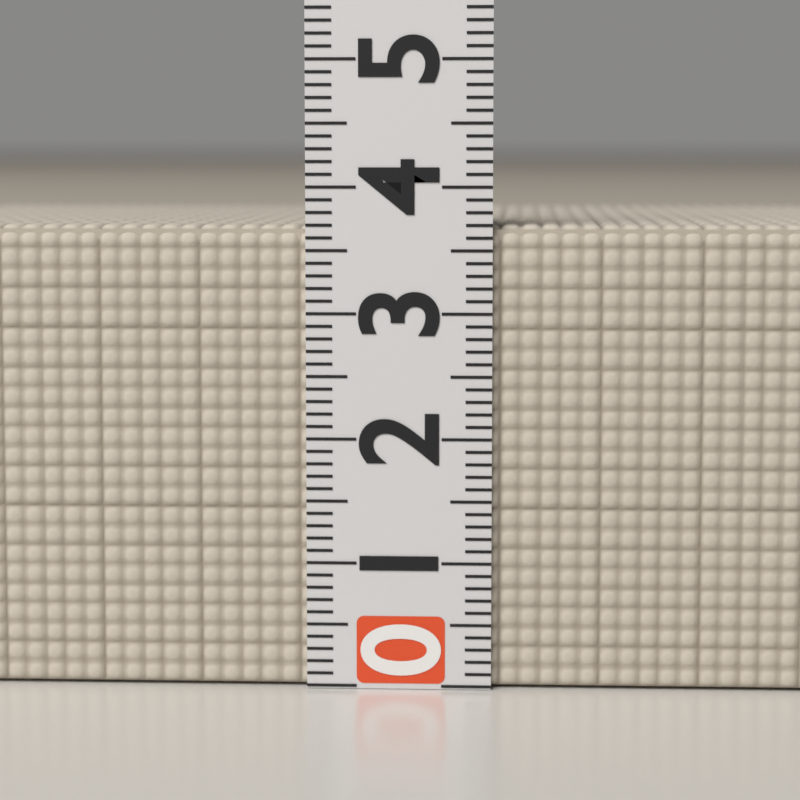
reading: 3.7 (no unit)
